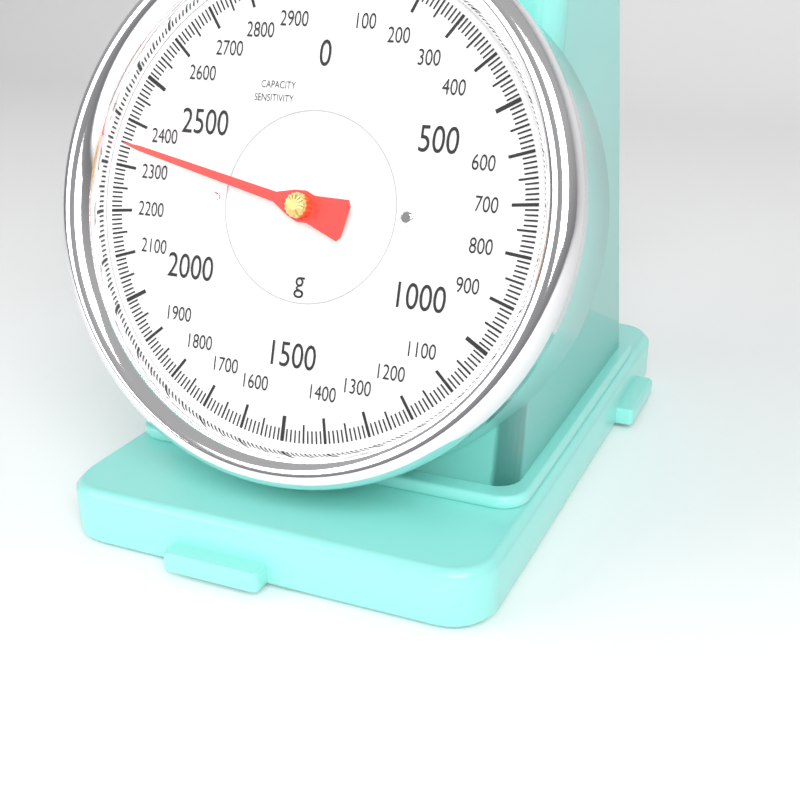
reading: 2350 g
